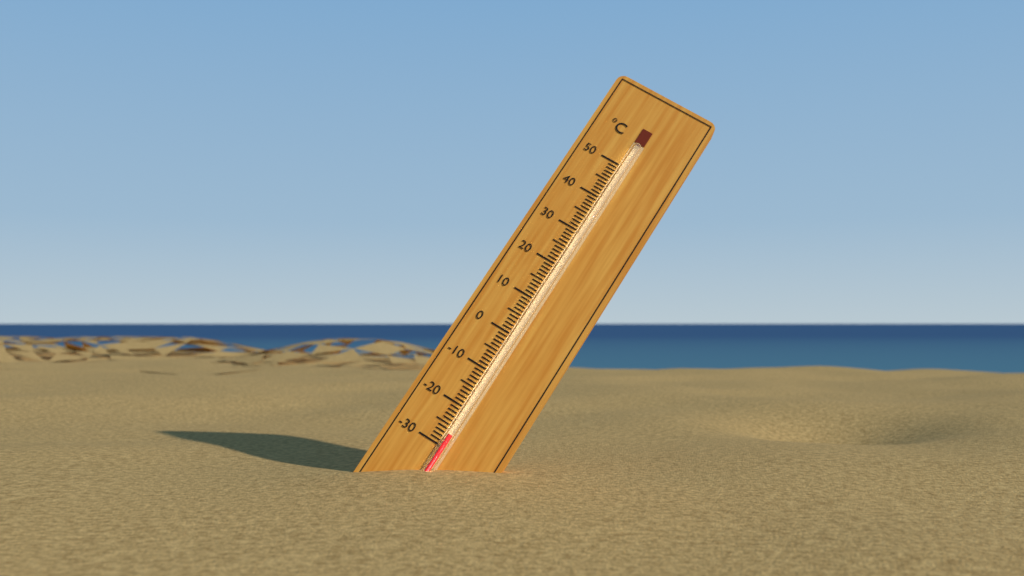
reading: -27 °C
